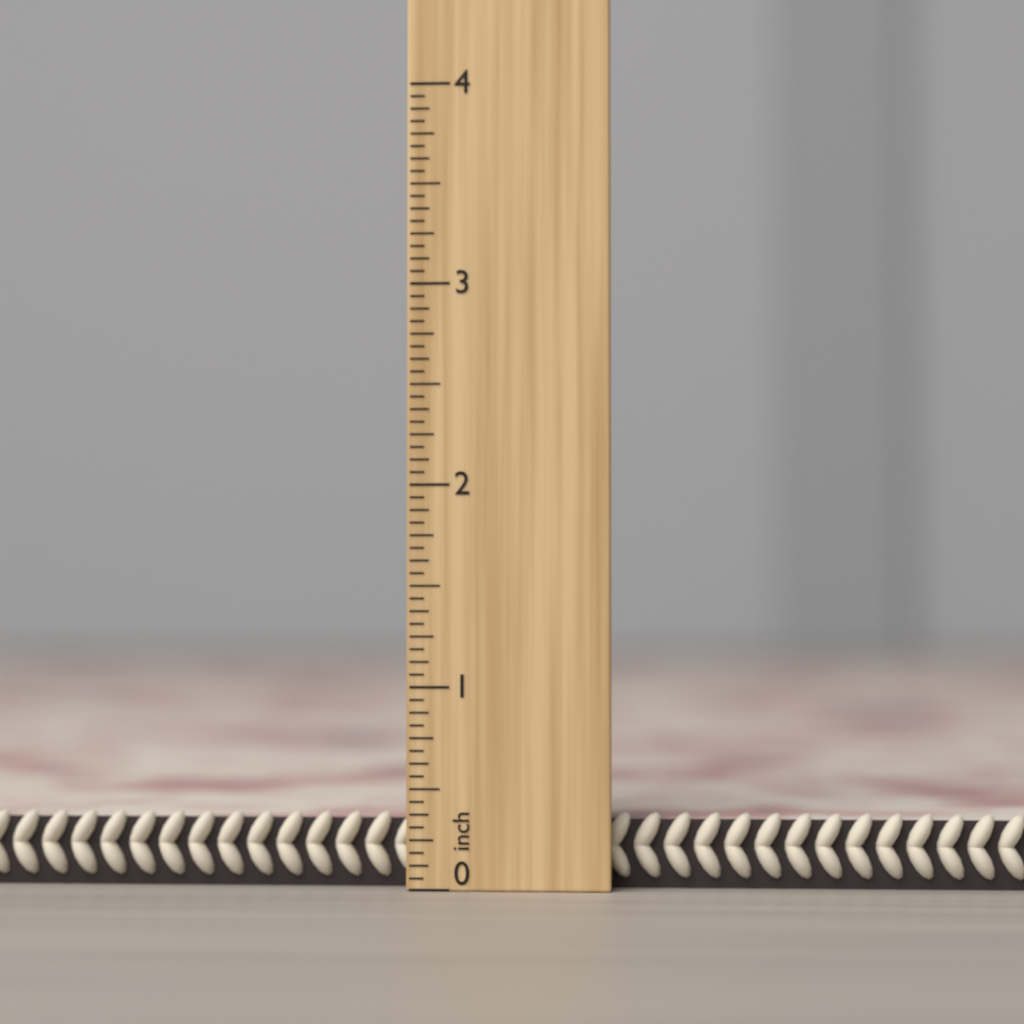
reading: 0.3750 inch
